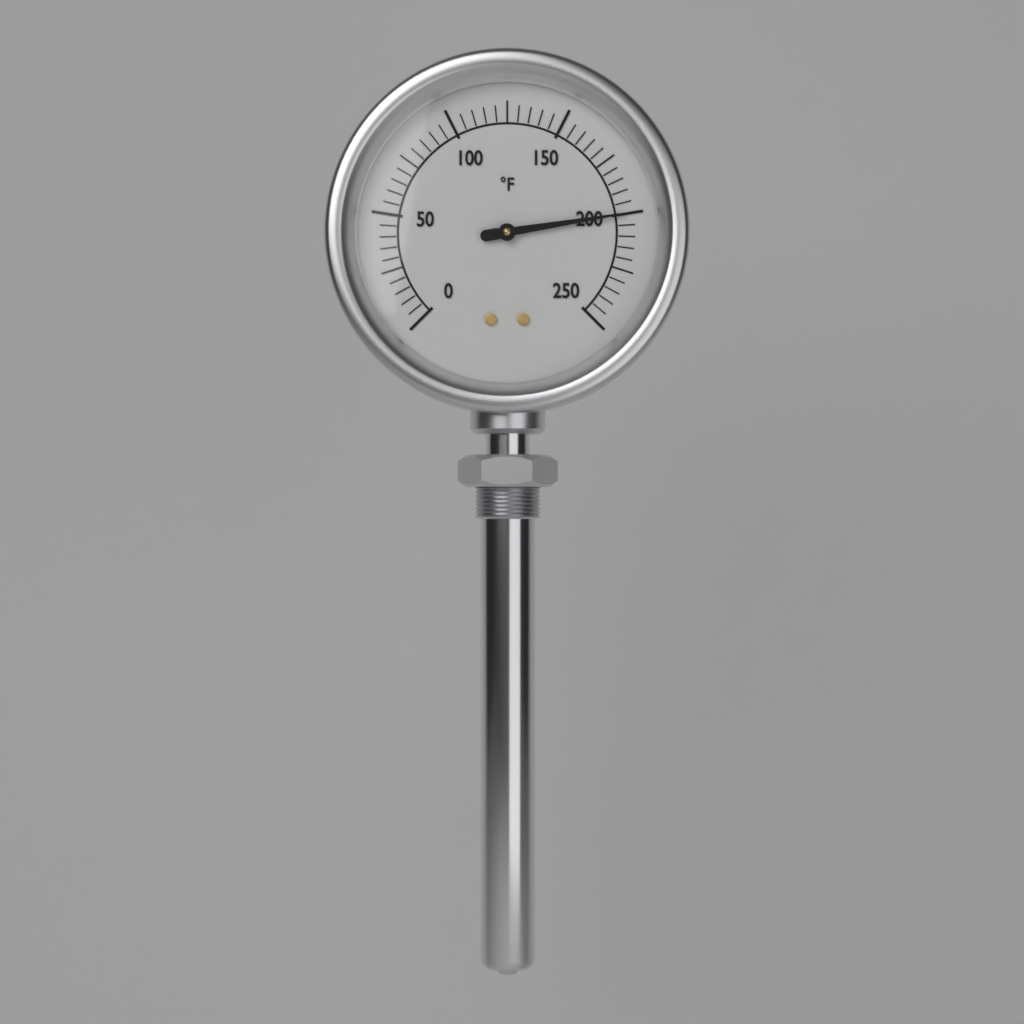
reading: 200 °F
